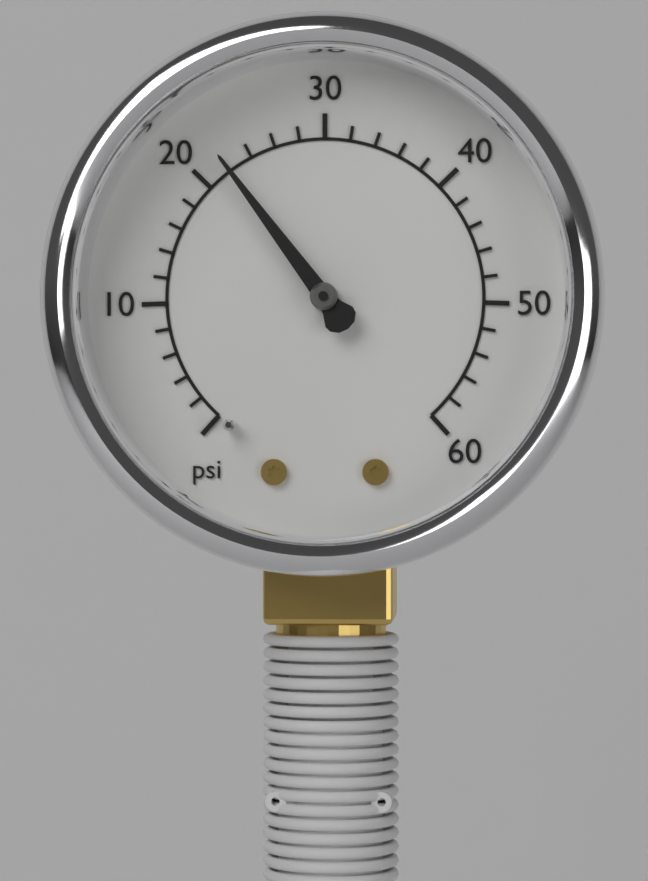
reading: 22 psi
